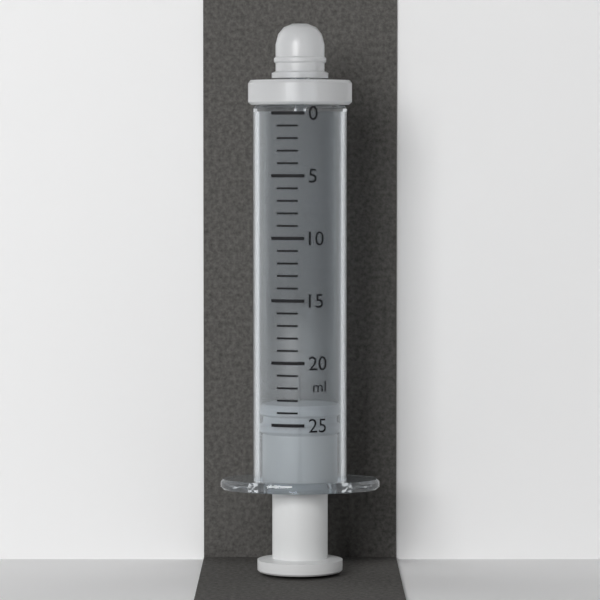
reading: 23.5 ml
